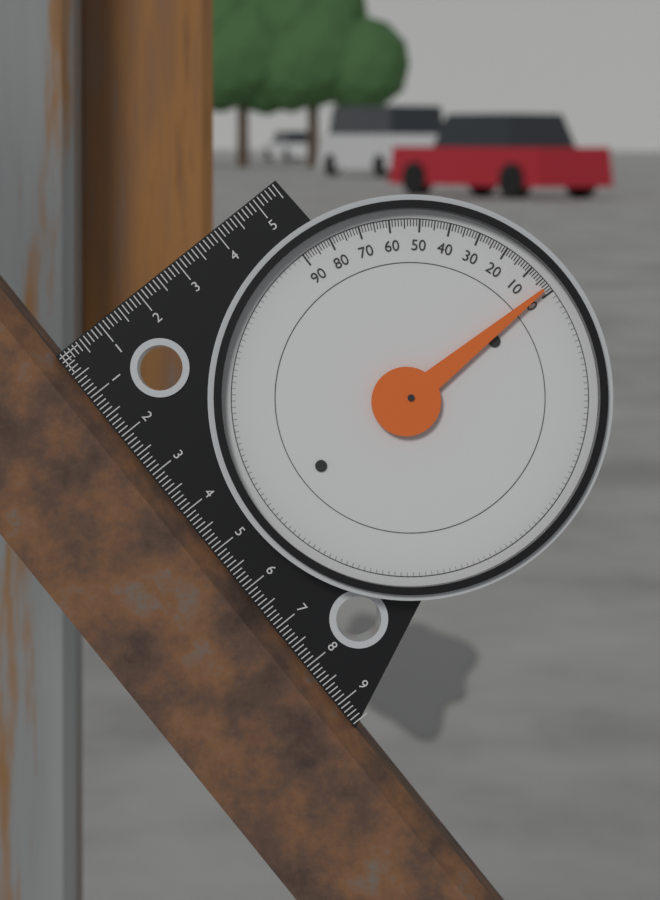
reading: 2 (no unit)
